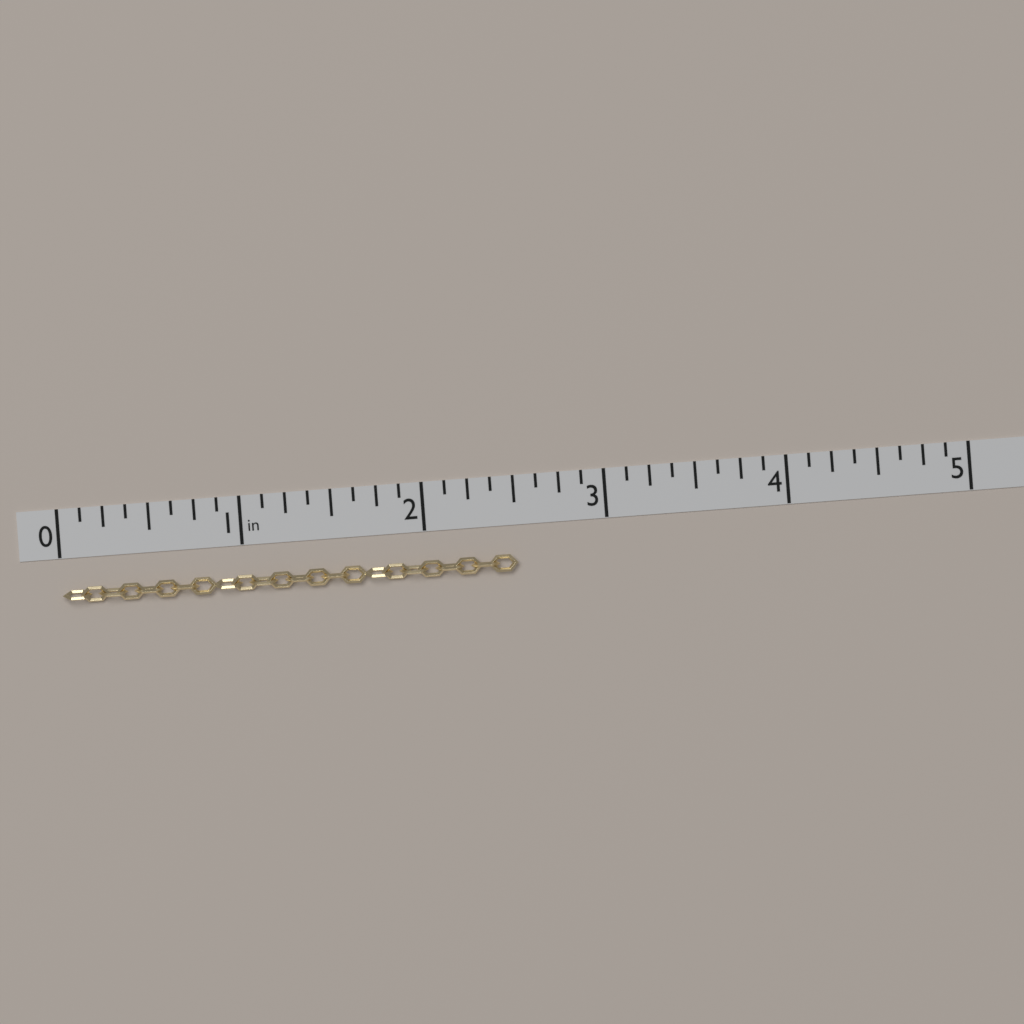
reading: 2.500 in
